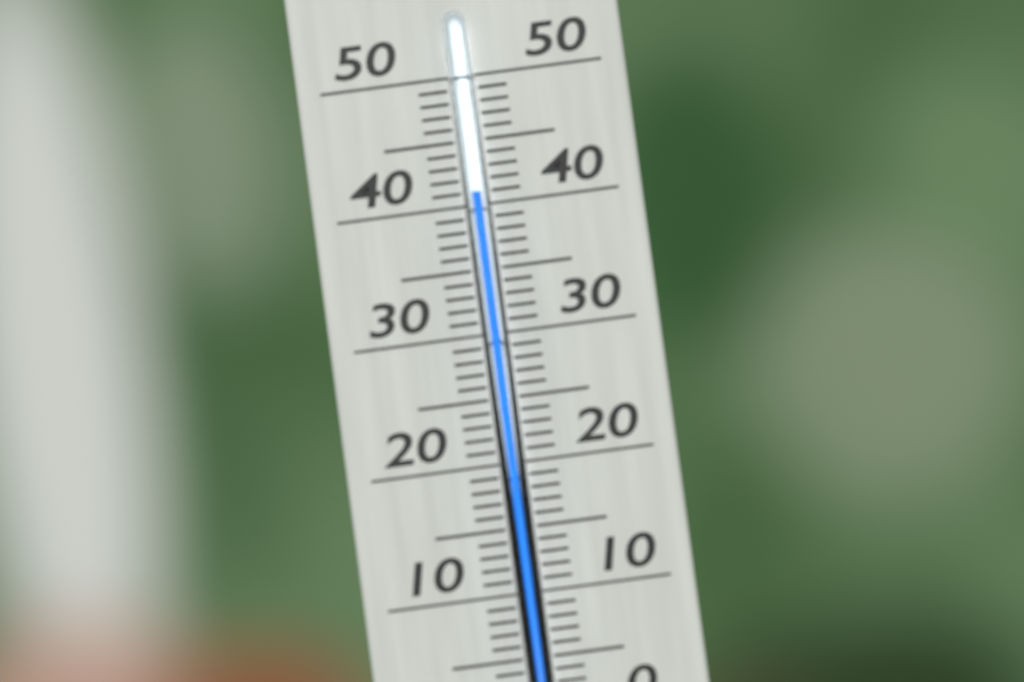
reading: 41 °C
